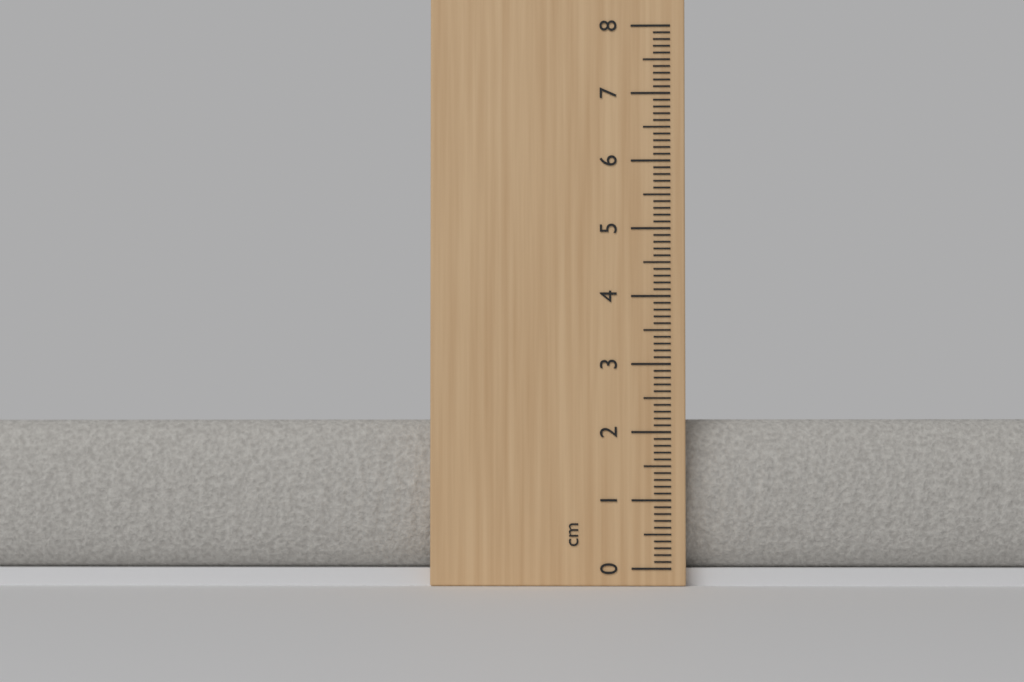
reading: 2.2 cm
